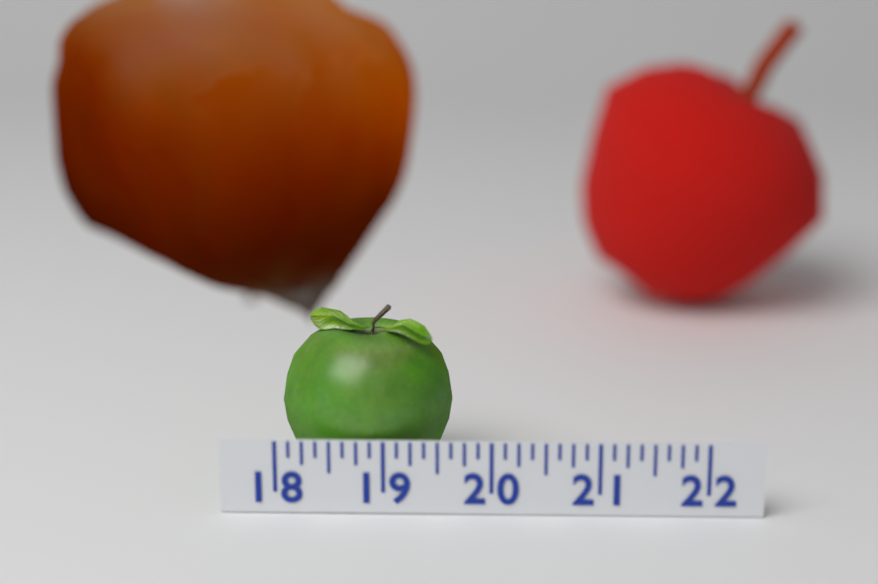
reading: 19.625 (no unit)
